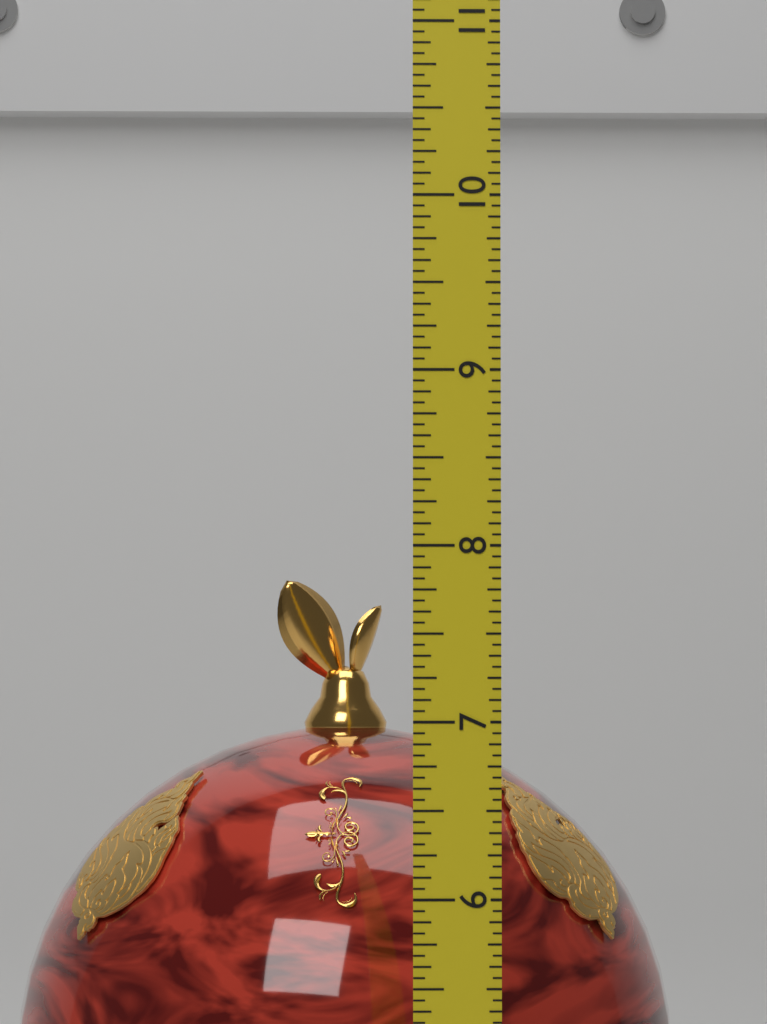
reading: 7.8750 (no unit)
